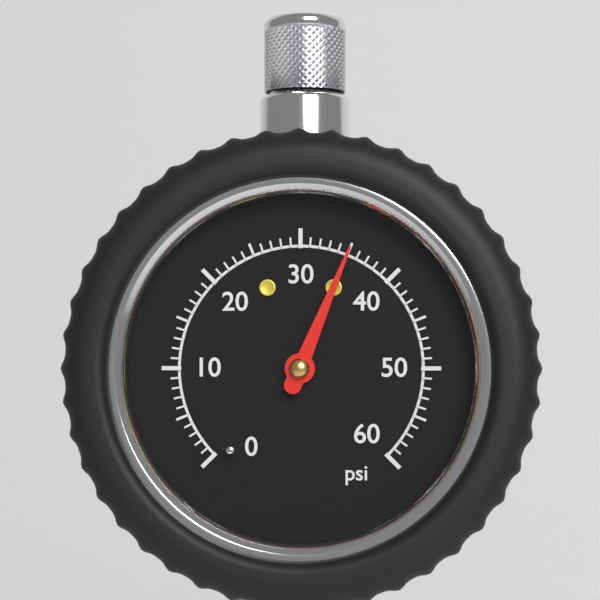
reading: 35 psi
